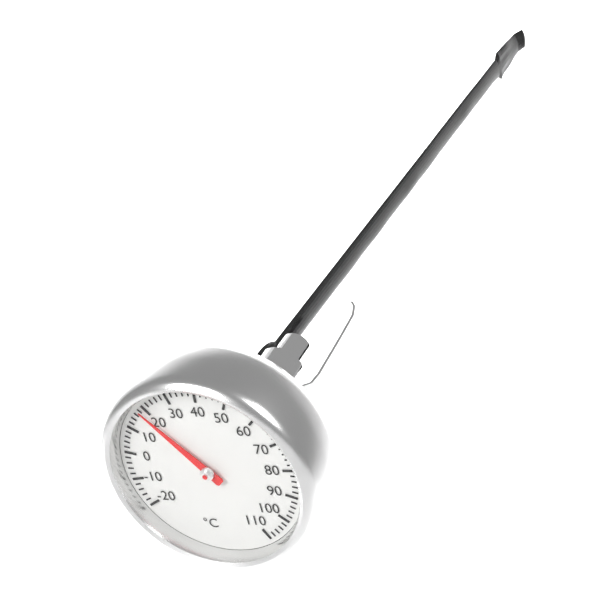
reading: 18 °C
